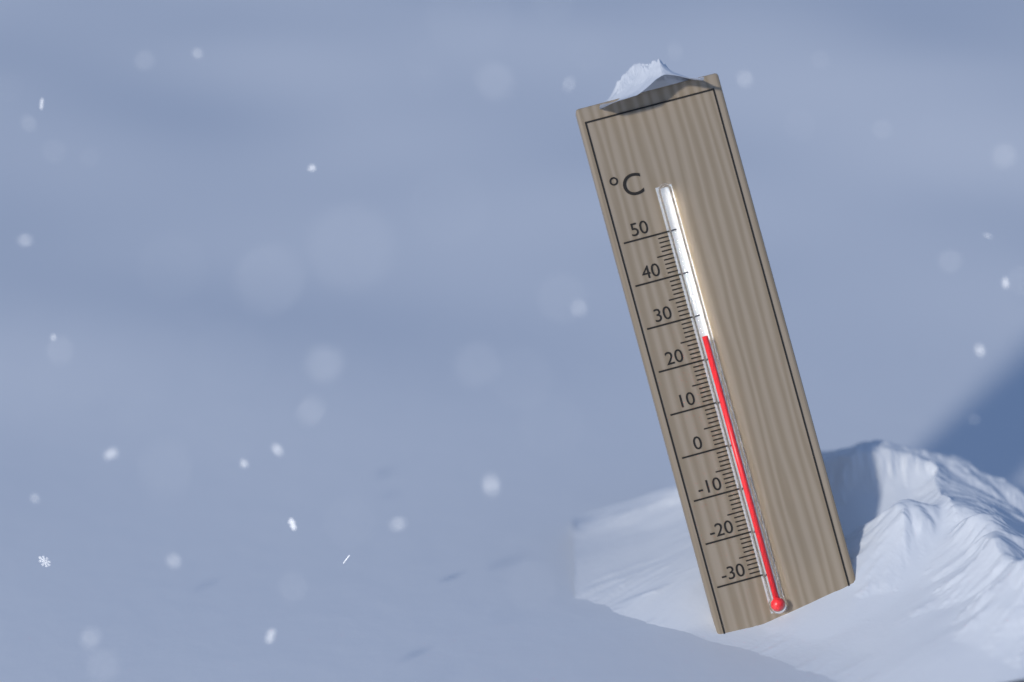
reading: 25 °C
